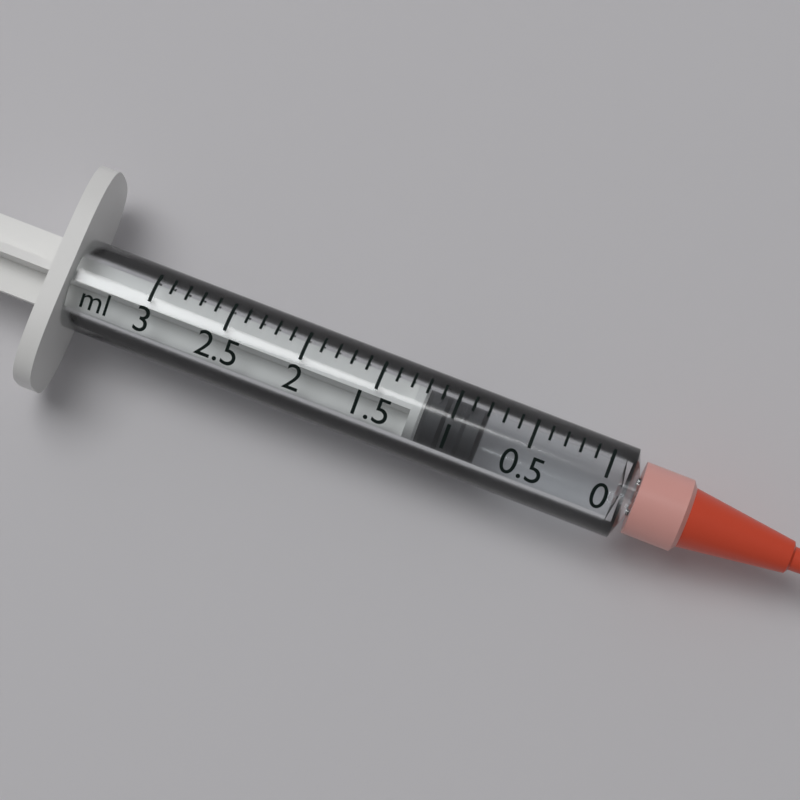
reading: 0.8 ml
